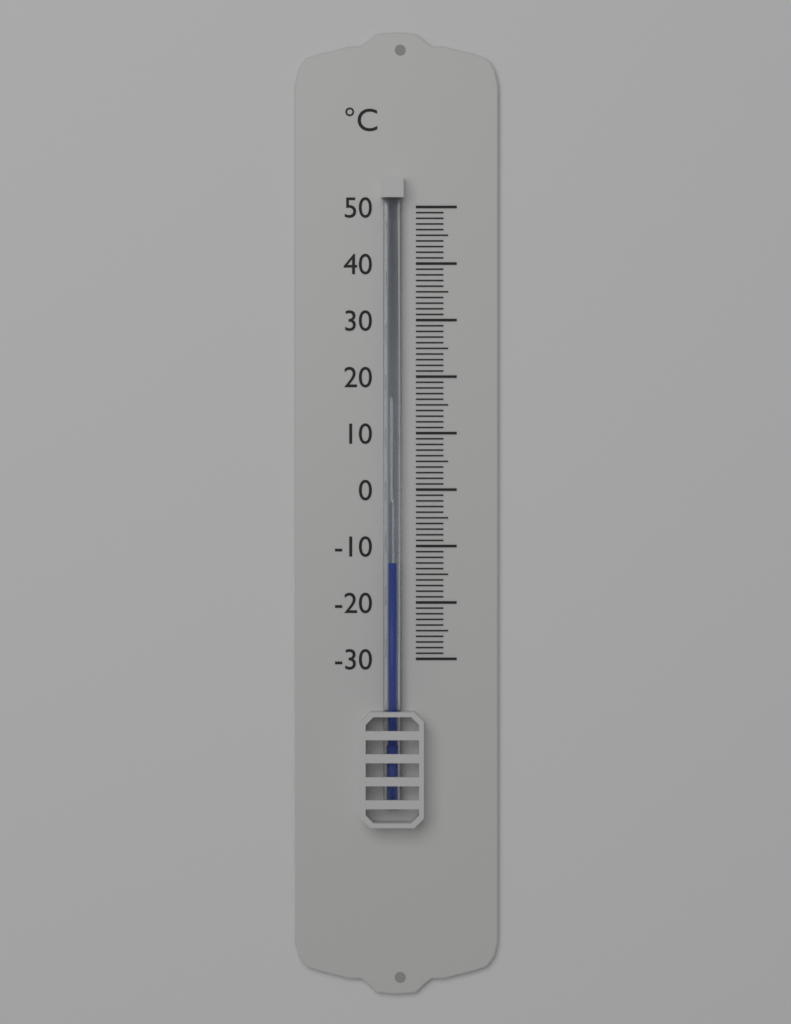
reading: -13 °C
